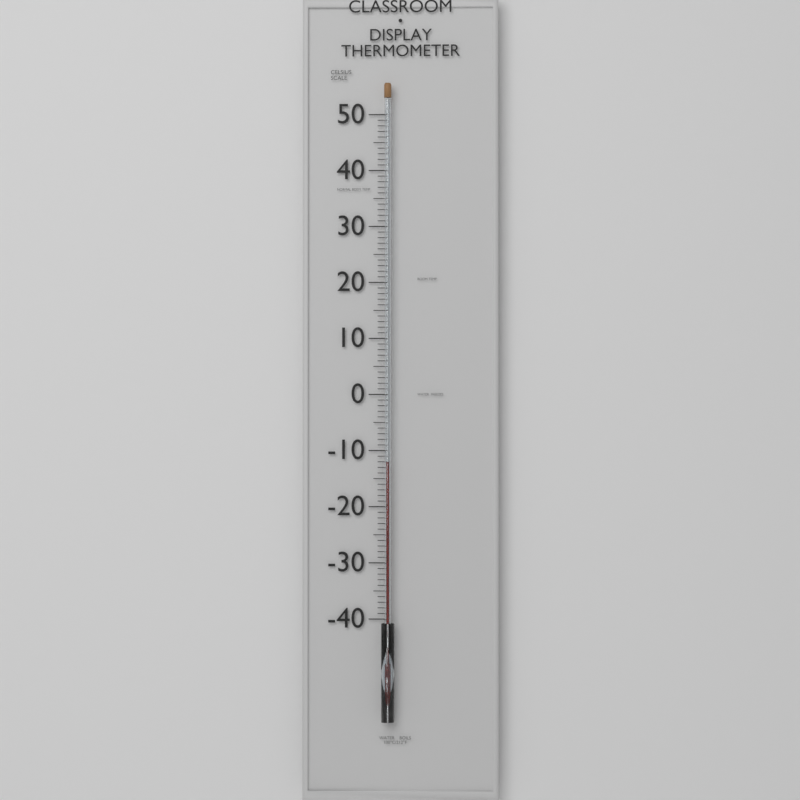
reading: -12 °C
